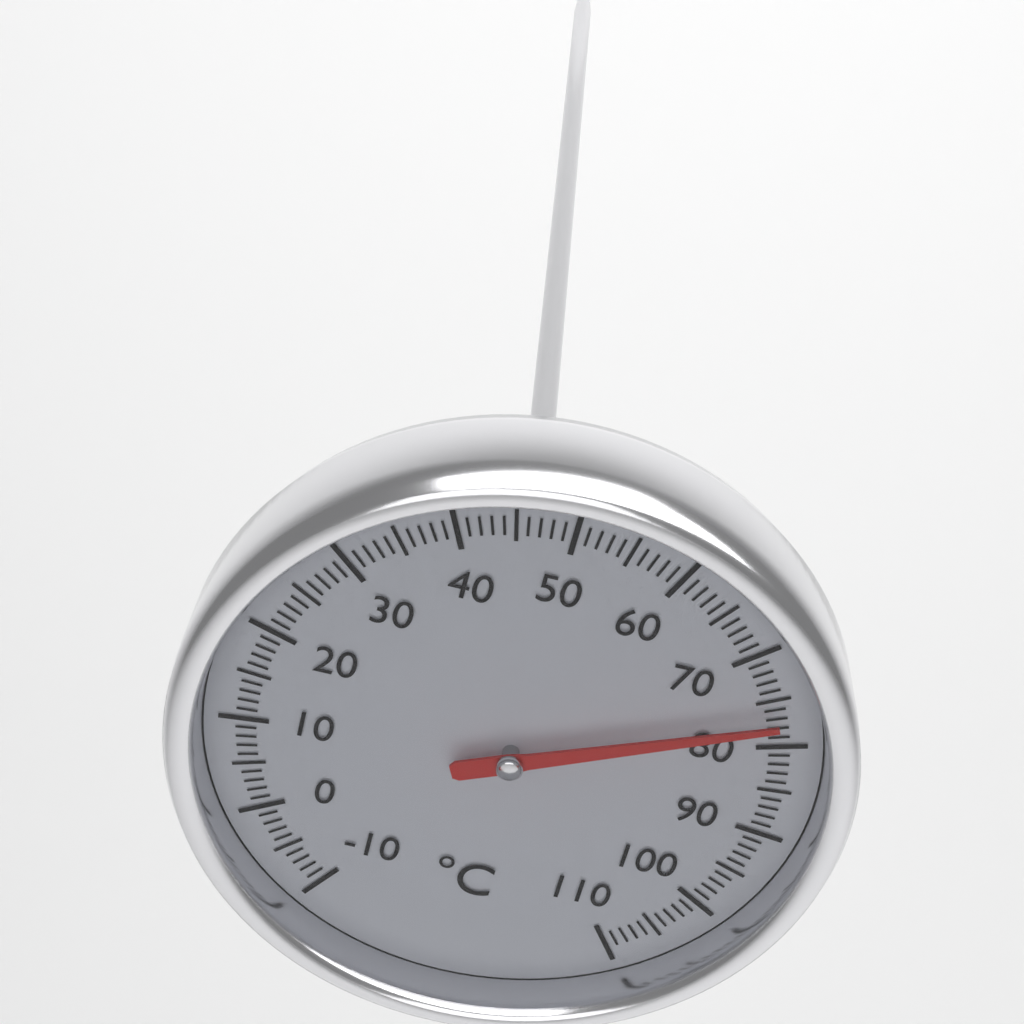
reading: 77 °C
